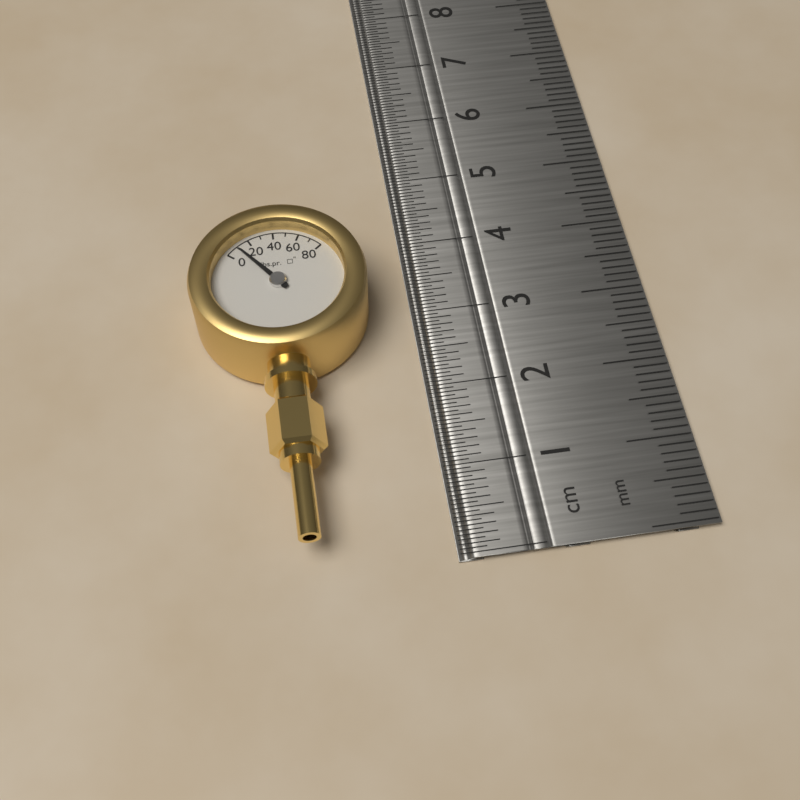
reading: 10 psi
